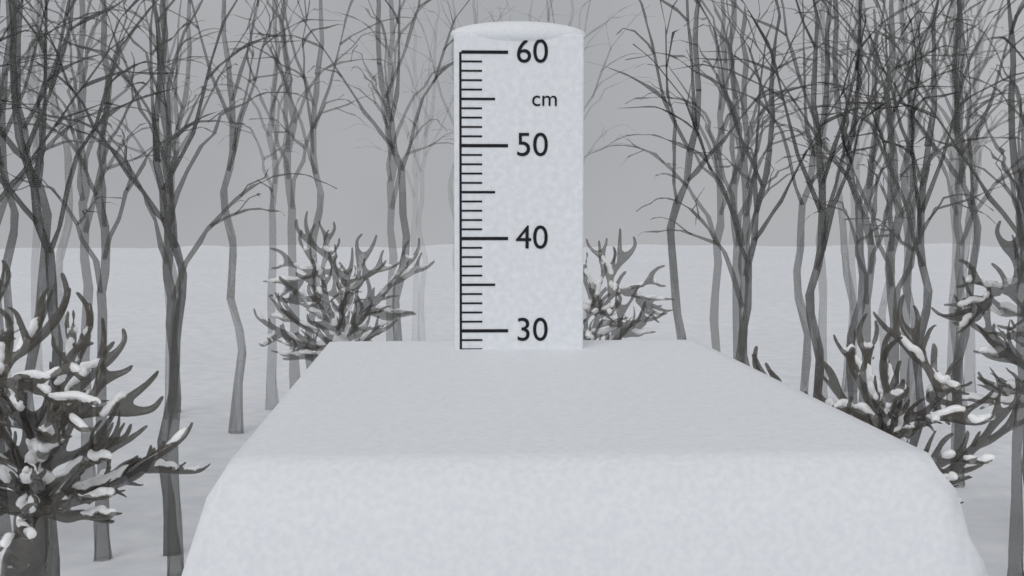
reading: 28 cm
